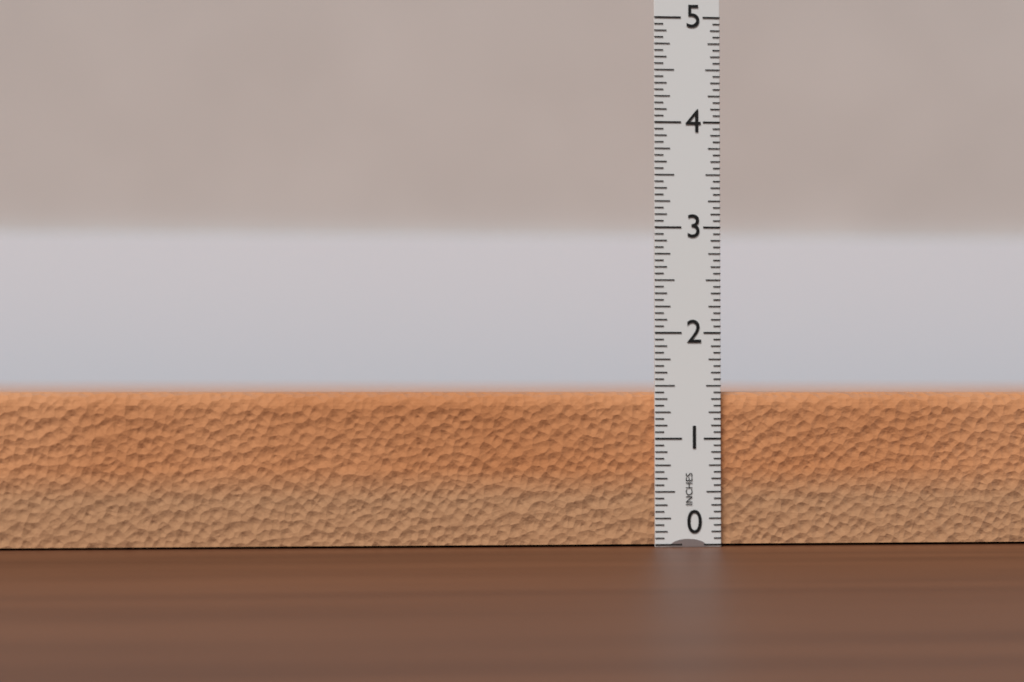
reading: 1.4375 in
